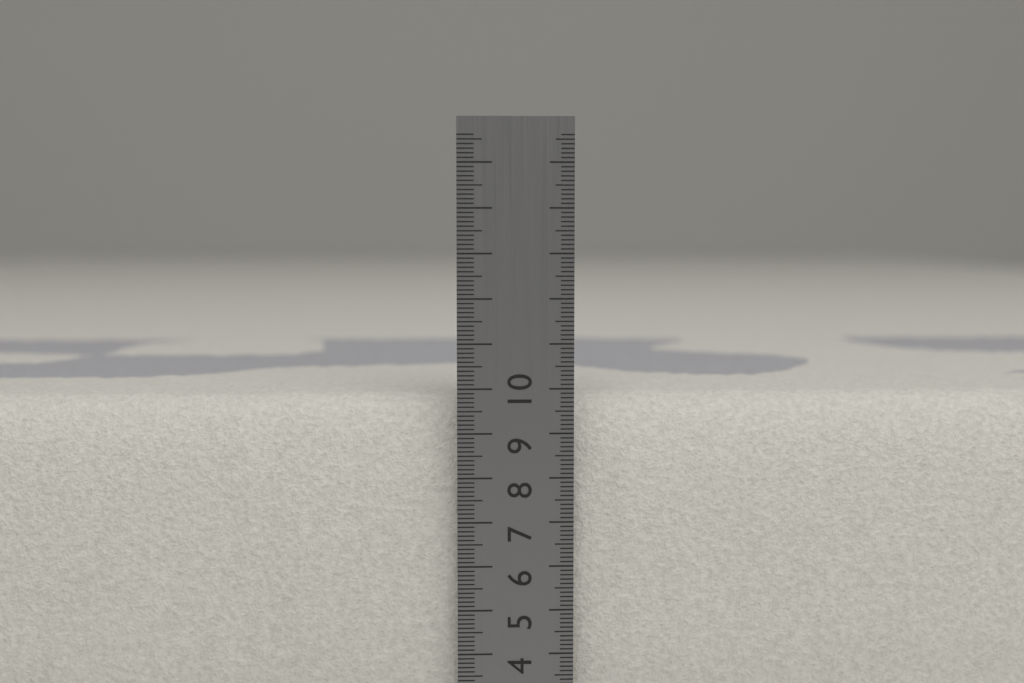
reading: 9.8 cm
